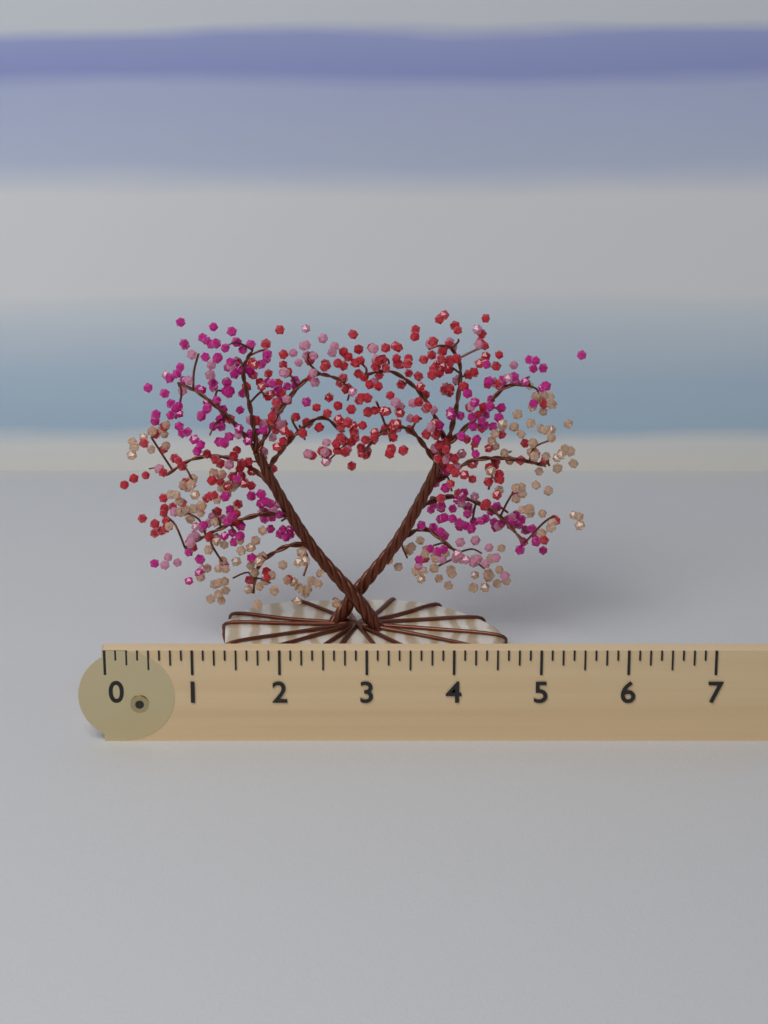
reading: 5.625 (no unit)
